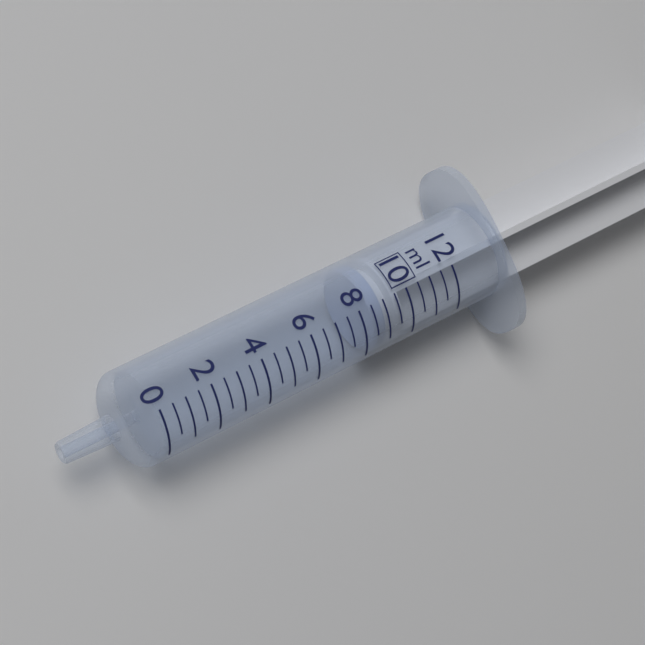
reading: 8.5 ml
